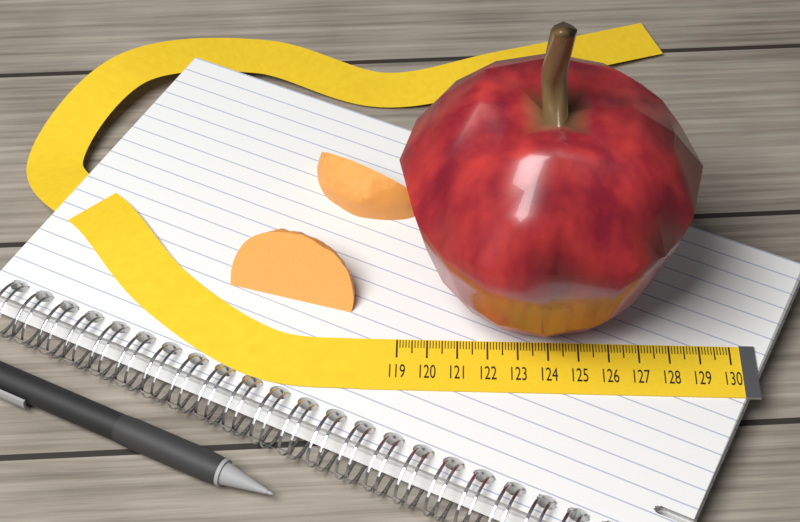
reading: 128.6 (no unit)
